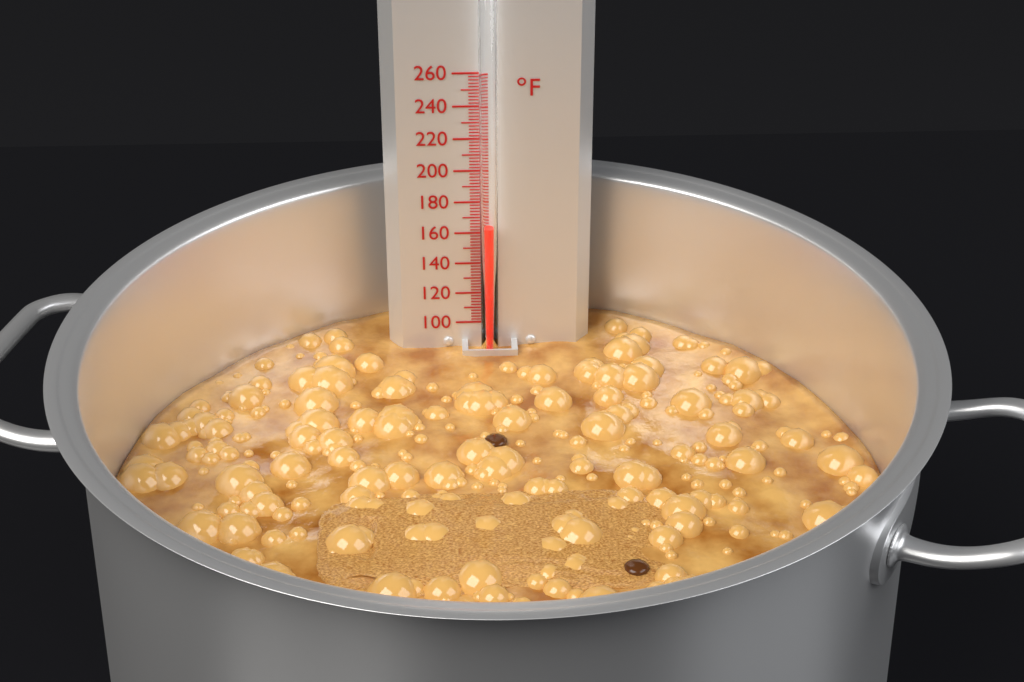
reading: 166 °F
